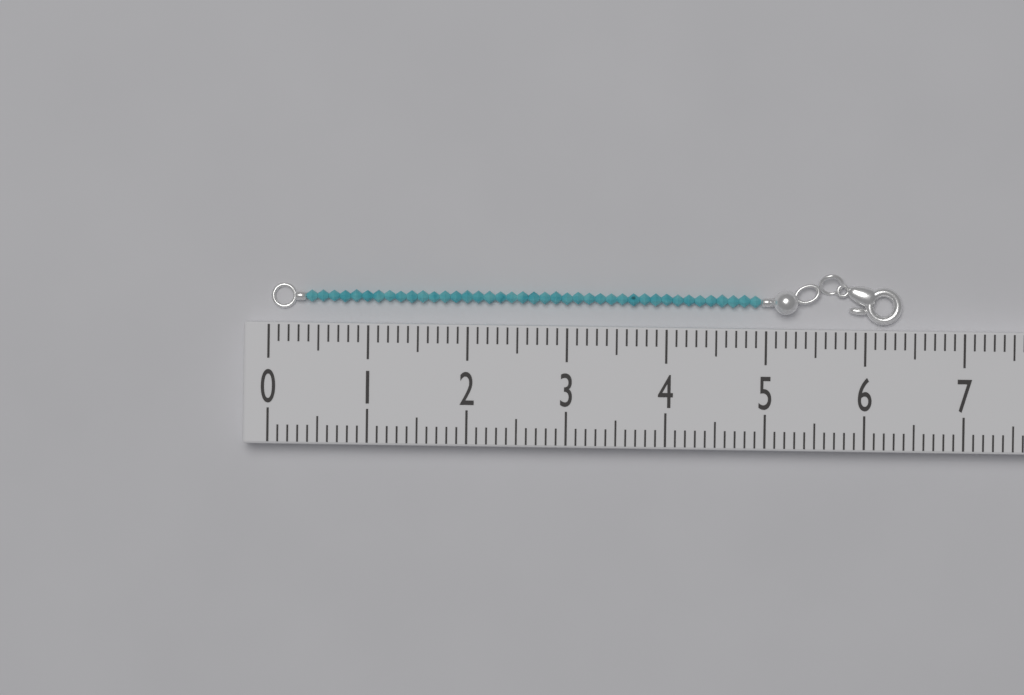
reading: 6.4 (no unit)
